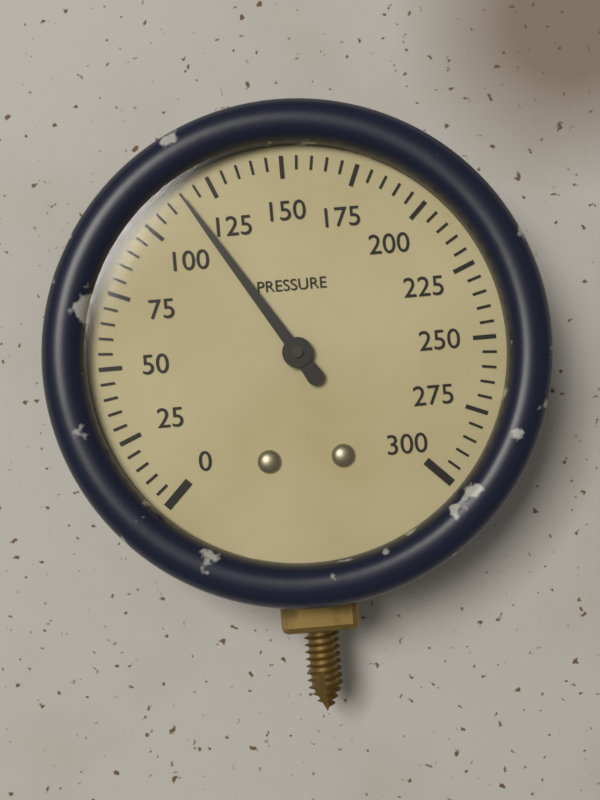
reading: 115 (no unit)
